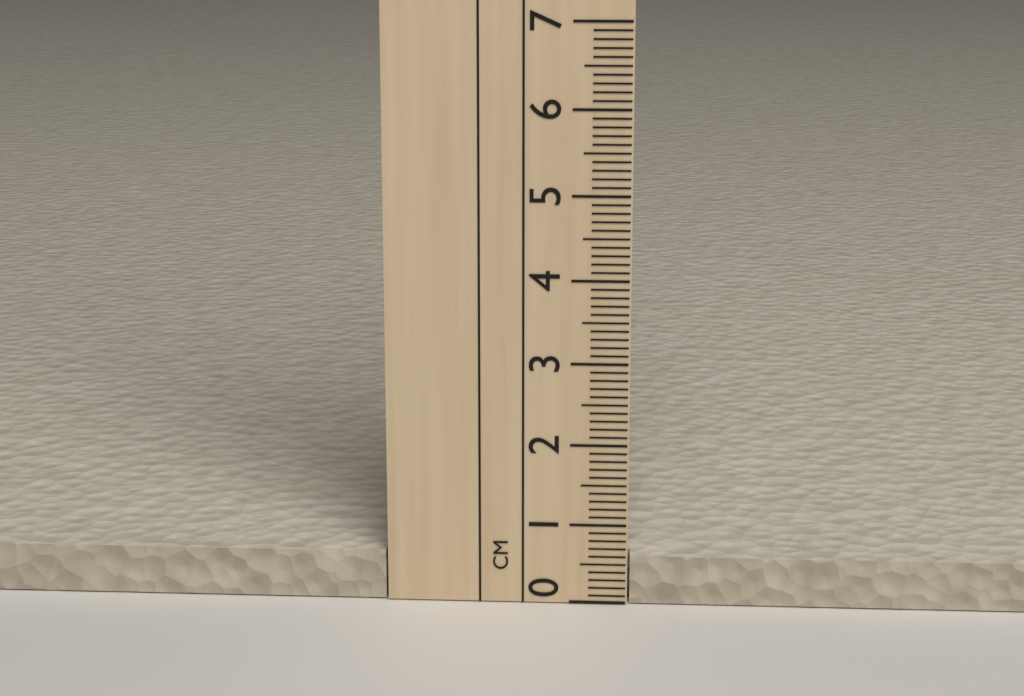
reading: 0.6 cm
